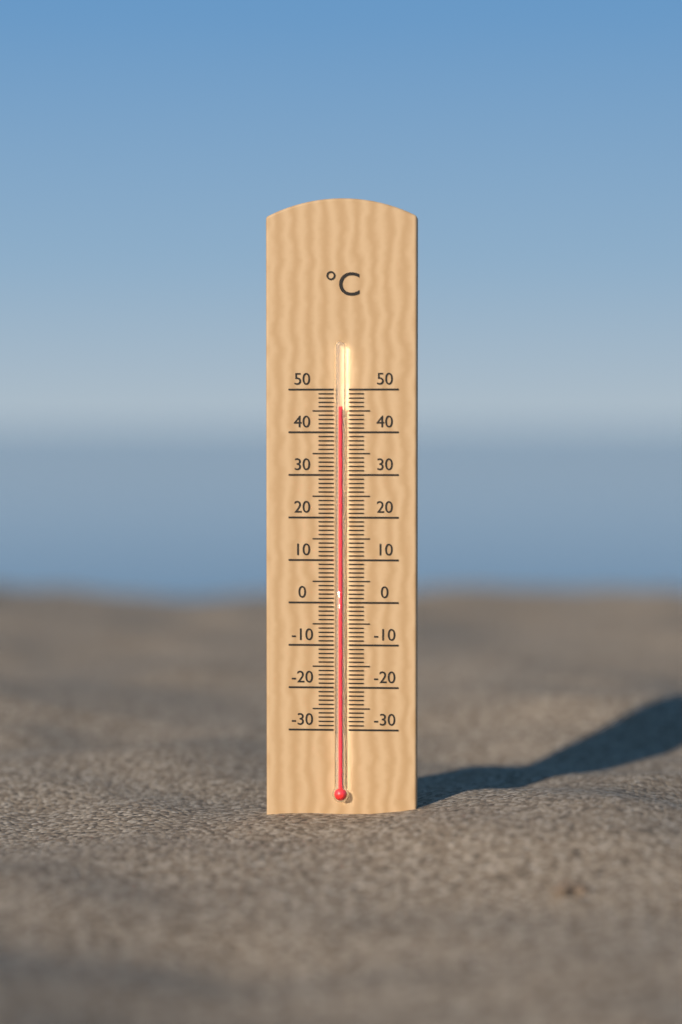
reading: 46 °C
